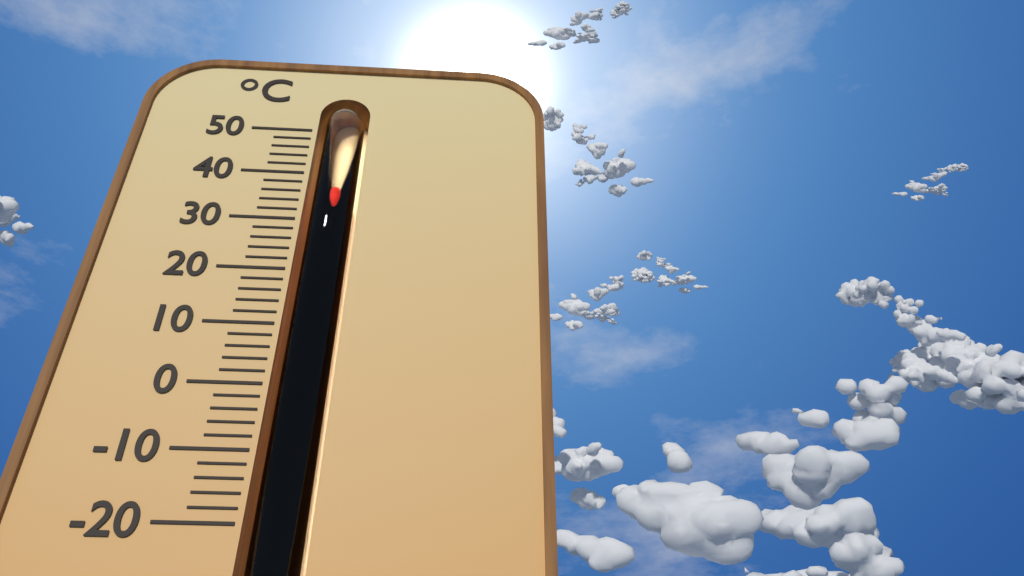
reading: 38 °C
